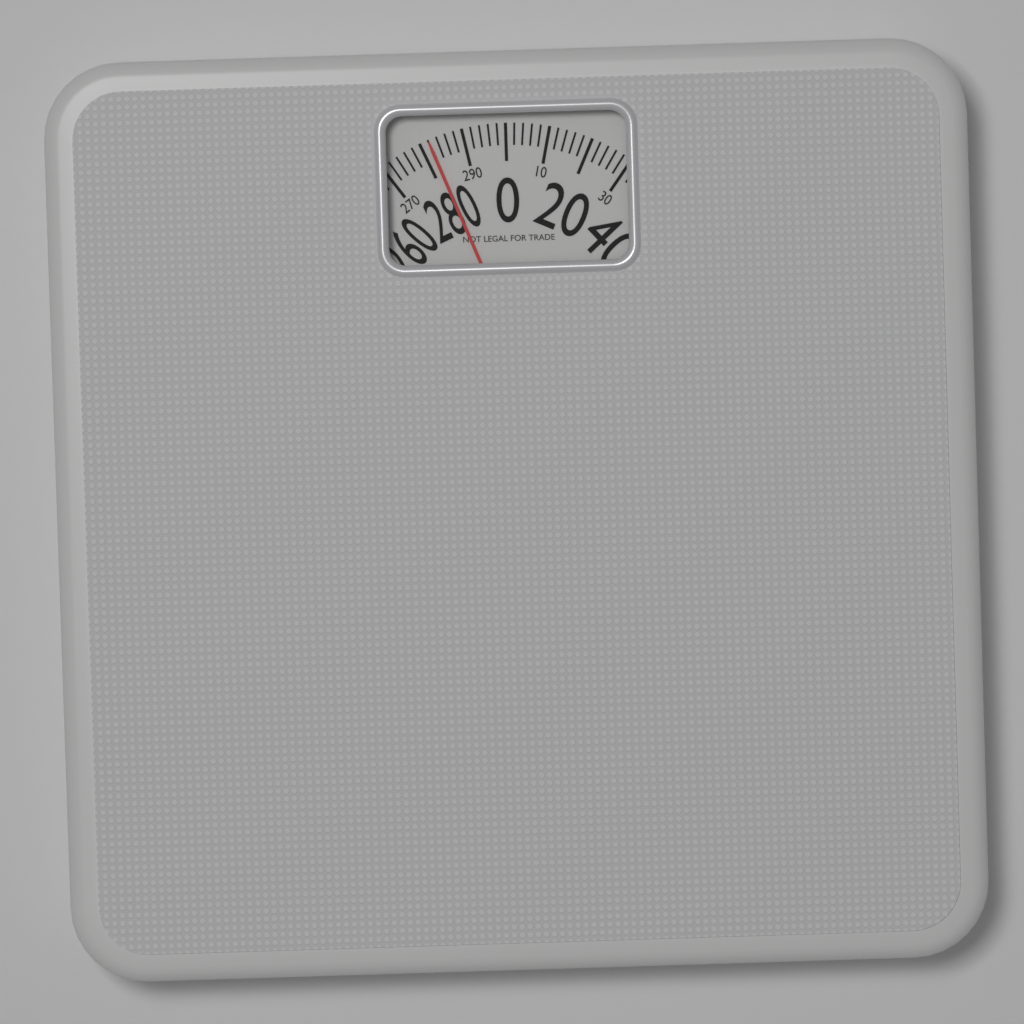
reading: 282 (no unit)
